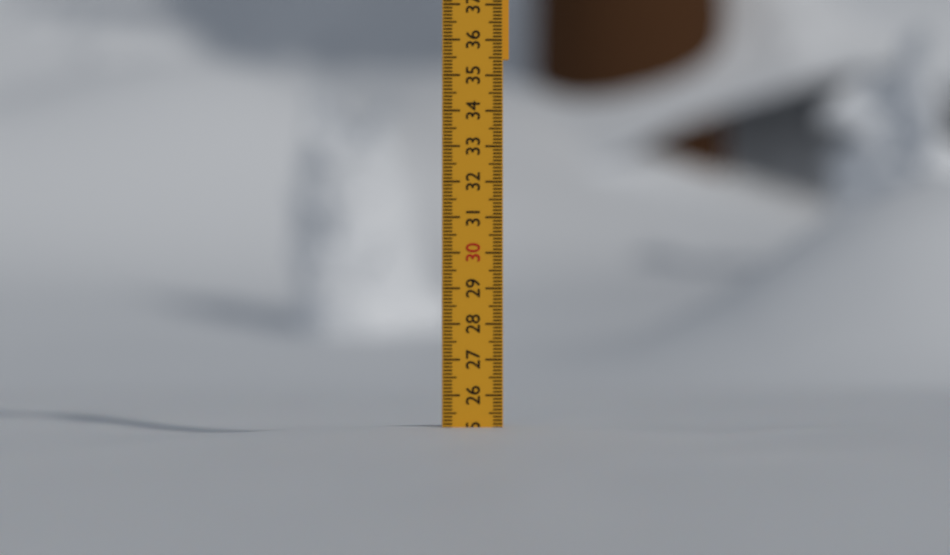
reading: 25.1 (no unit)
